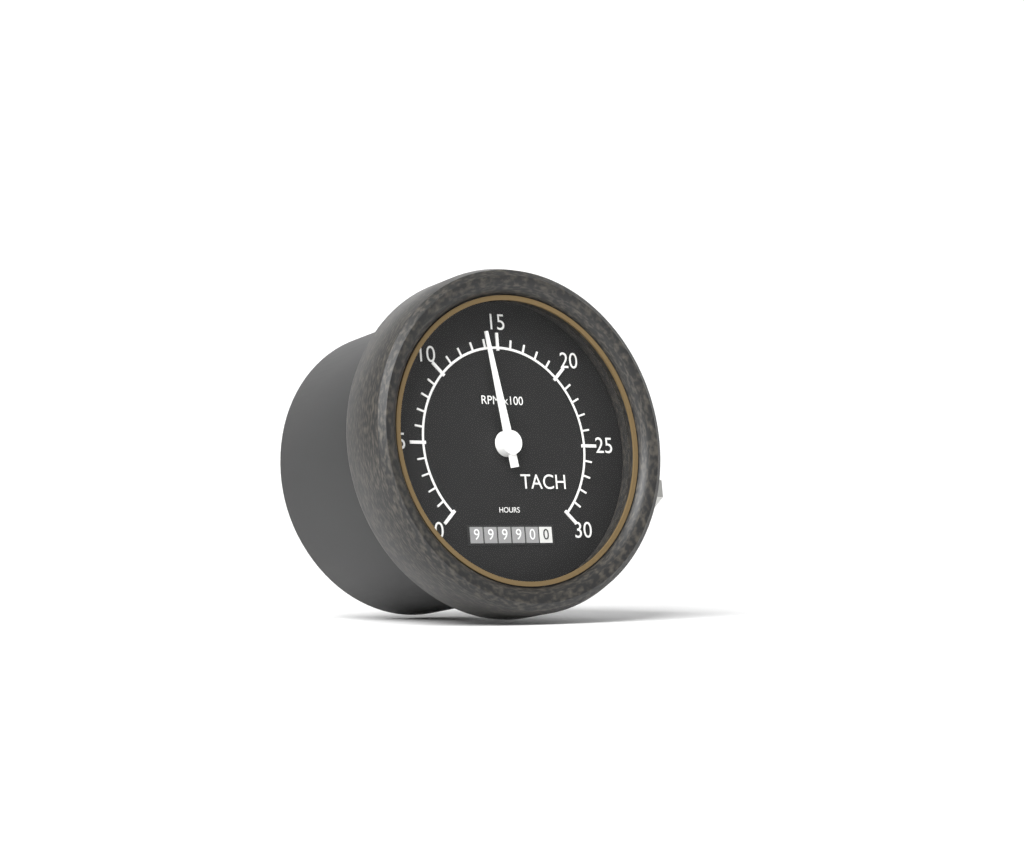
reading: 1400 RPM
